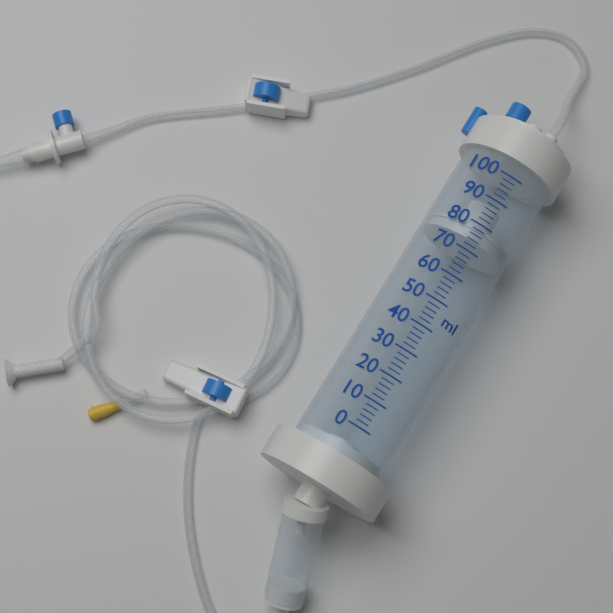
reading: 74 ml
